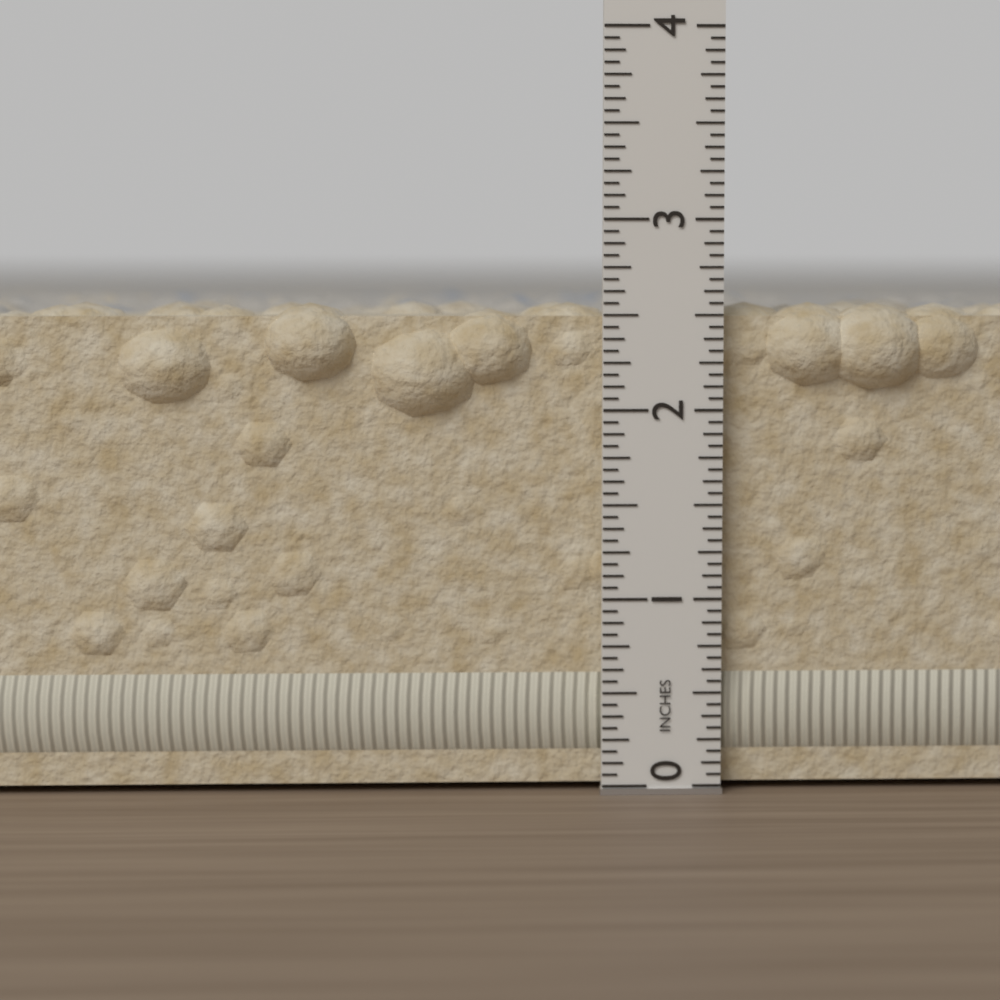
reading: 2.5625 in
